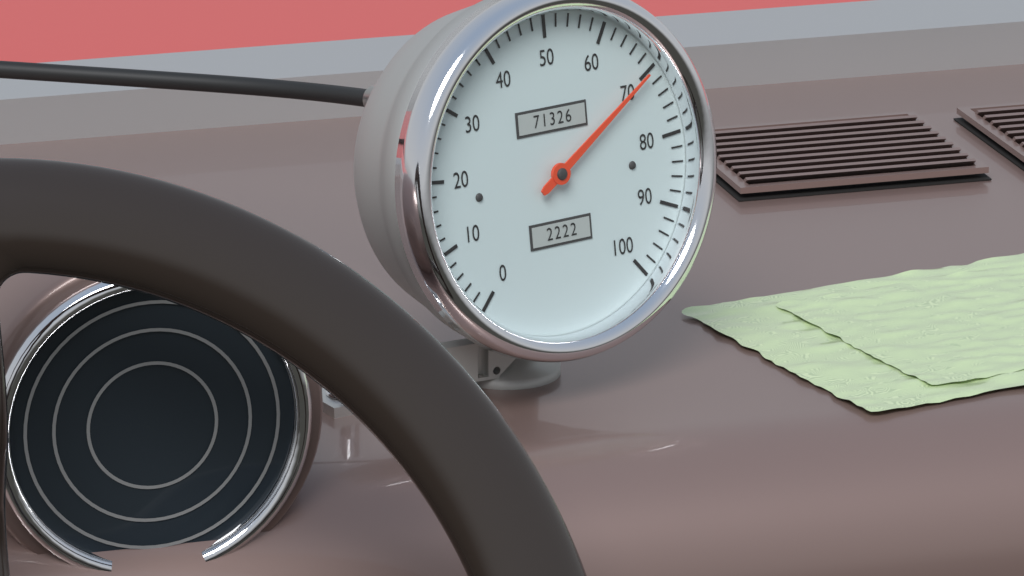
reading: 70 (no unit)
